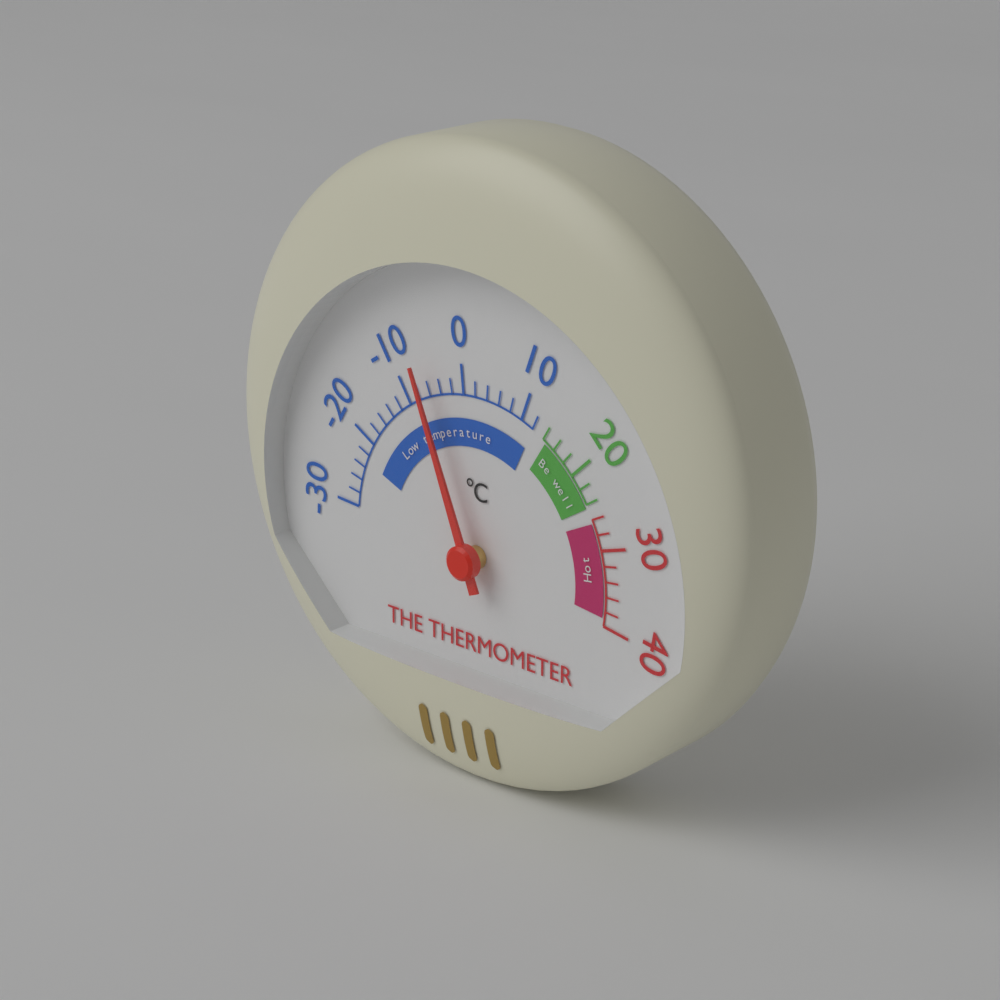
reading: -6 °C
